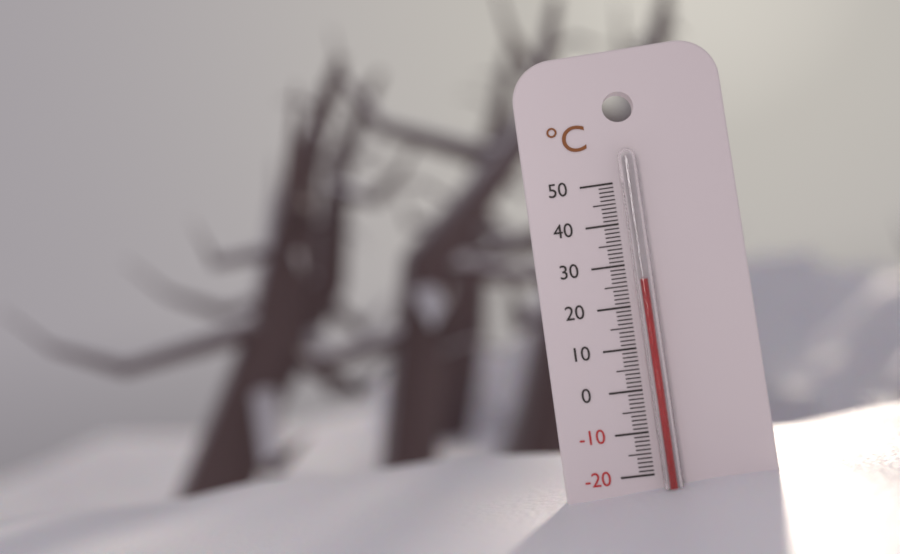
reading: 26 °C
